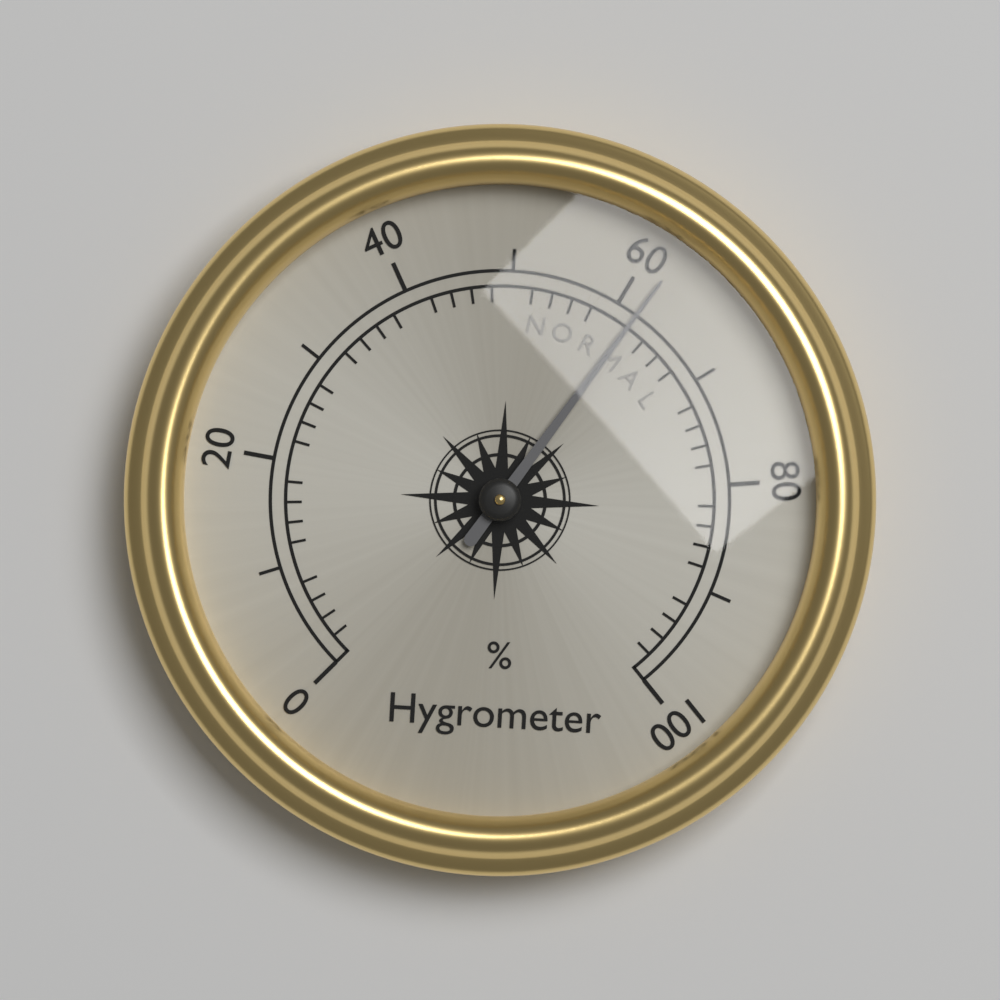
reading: 62 %
